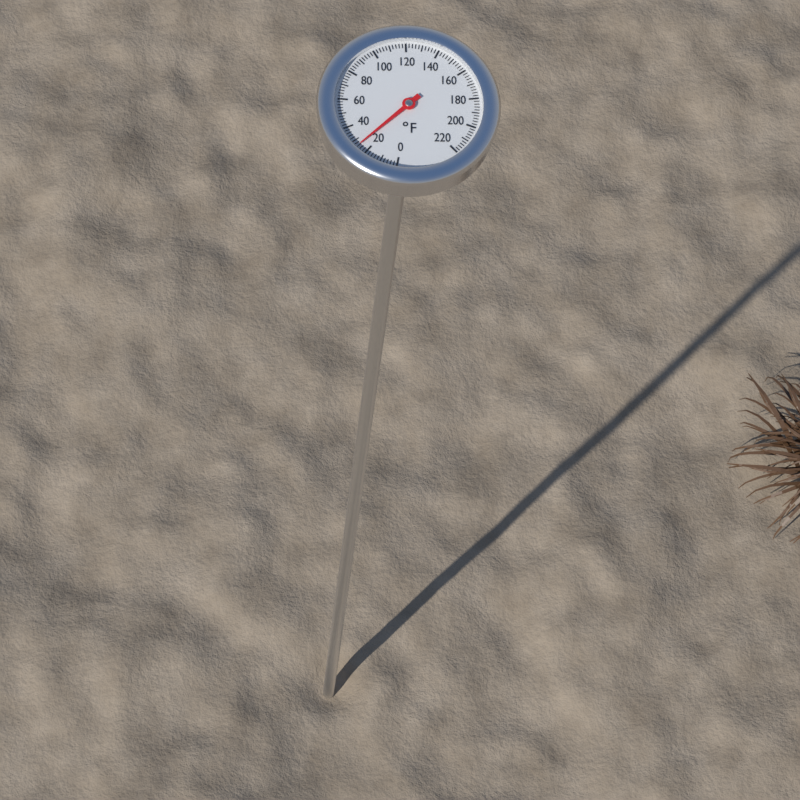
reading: 26 °F
